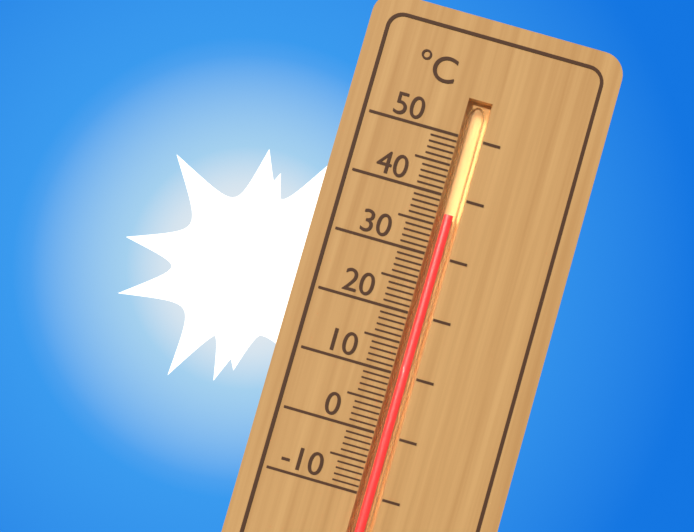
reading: 37 °C
